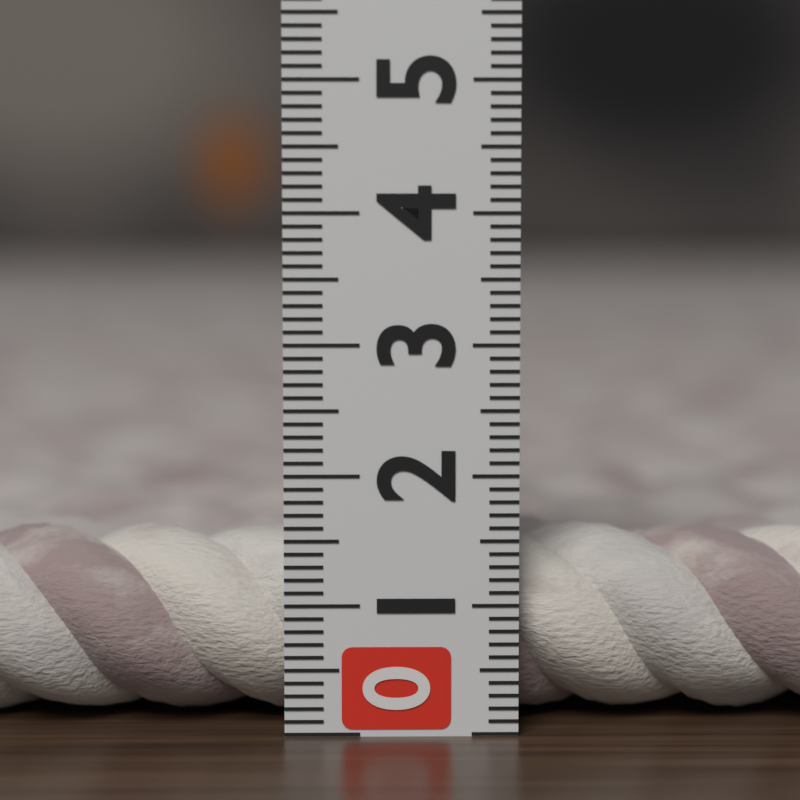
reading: 1.5 (no unit)
